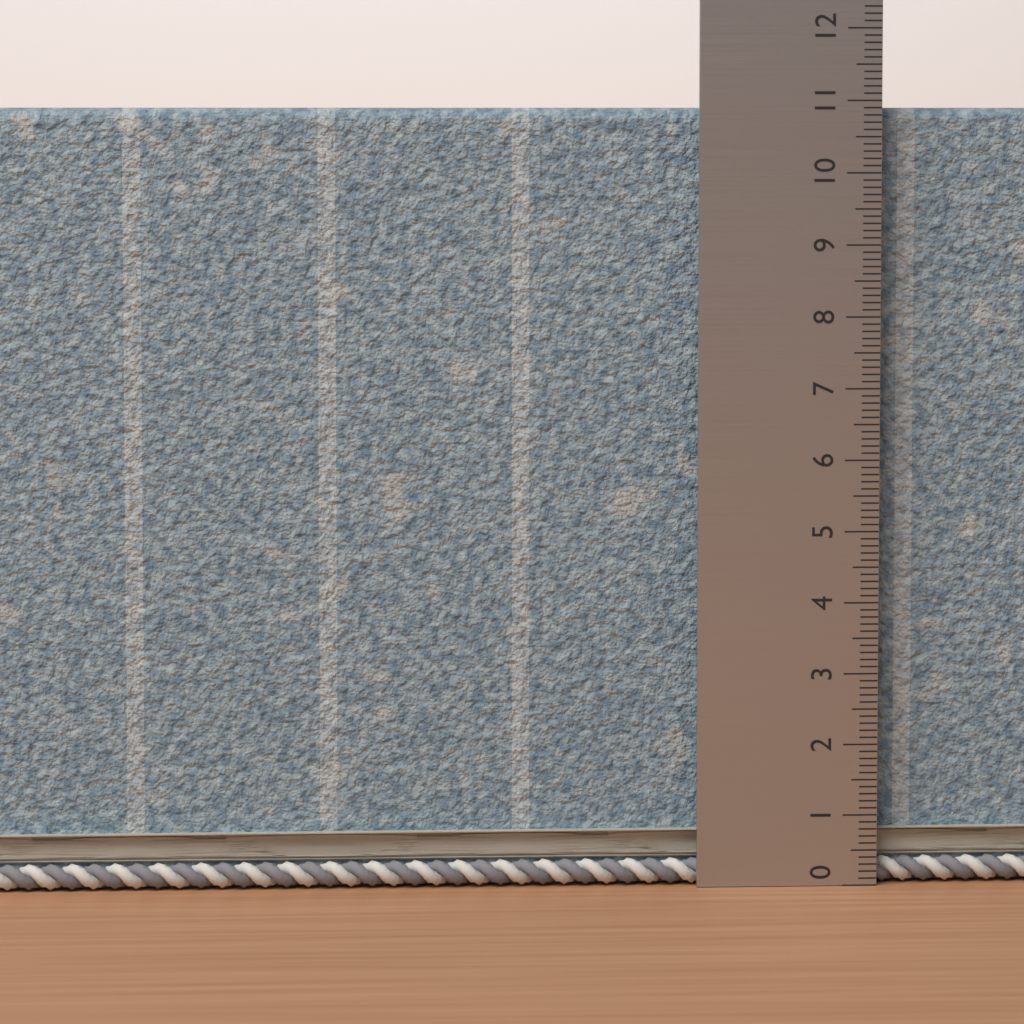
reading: 10.9 (no unit)
